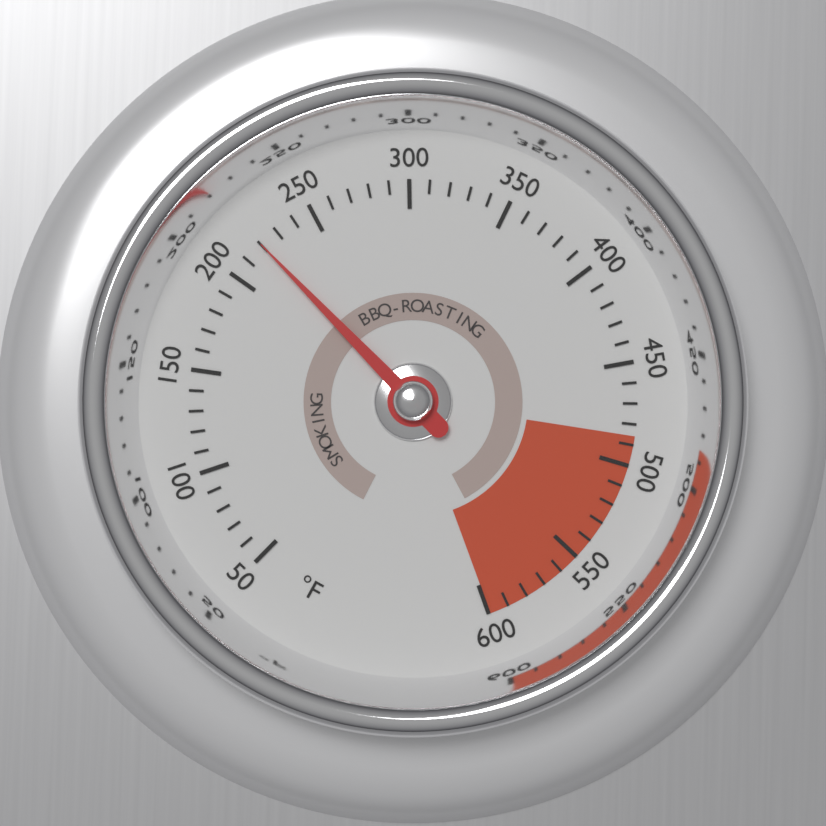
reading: 220 °F
